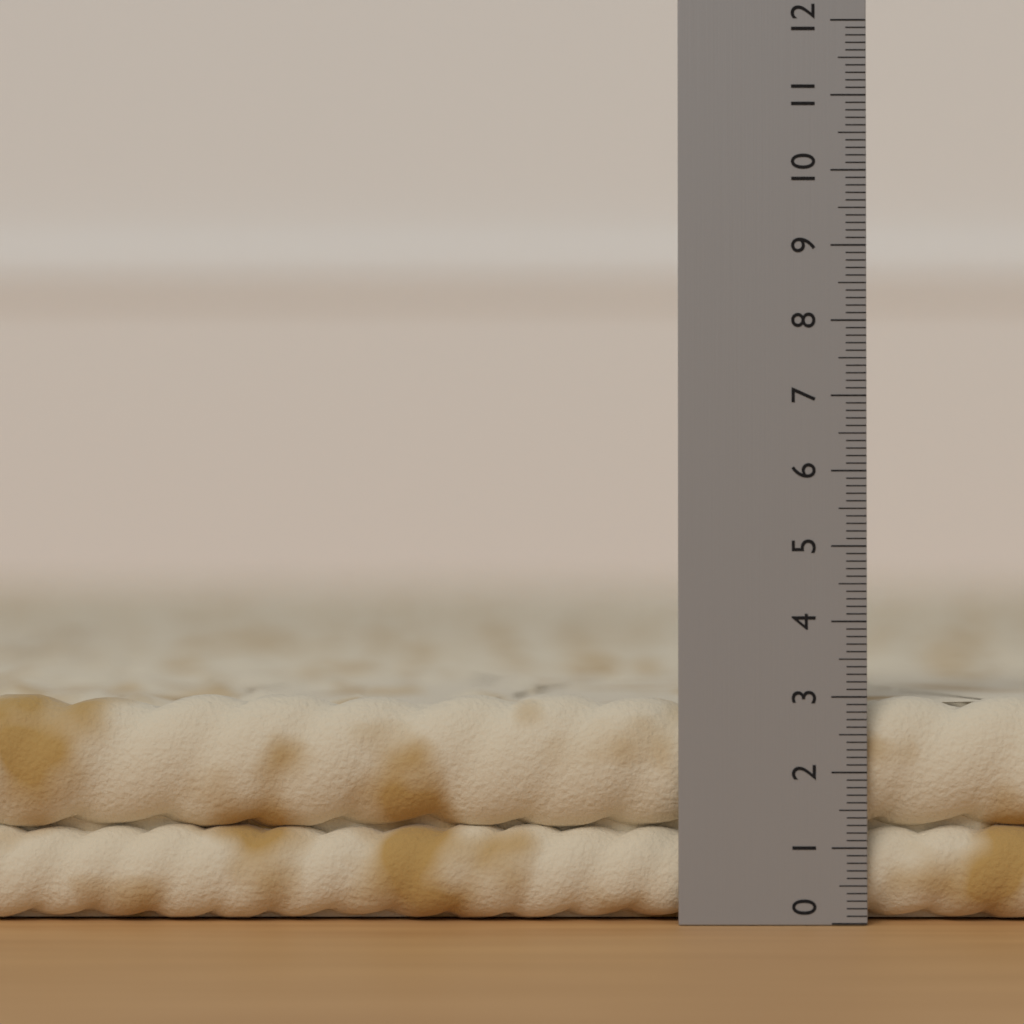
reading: 3.0 (no unit)
